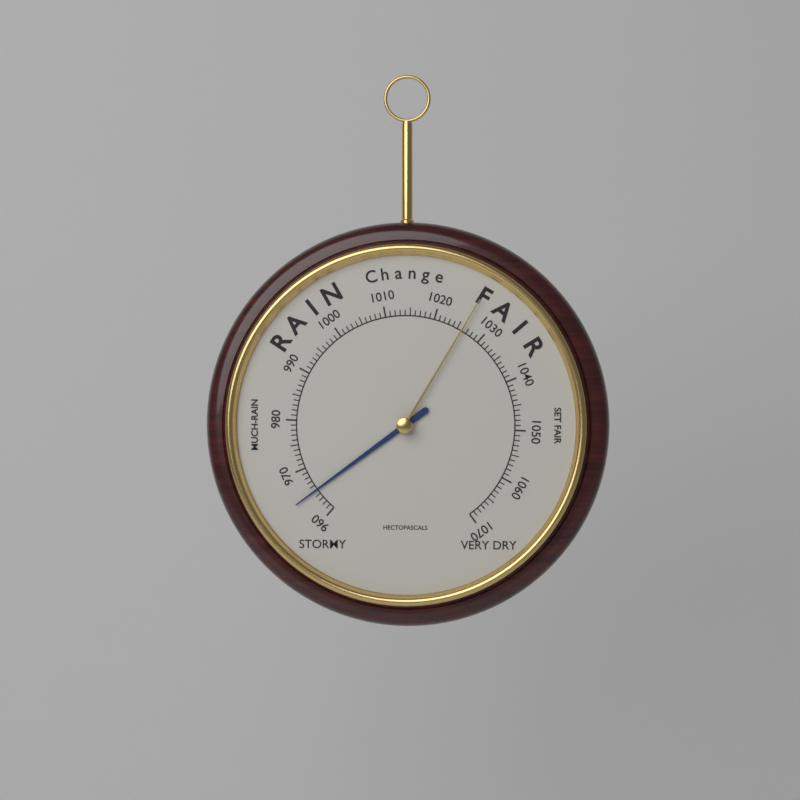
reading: 965 hPa
